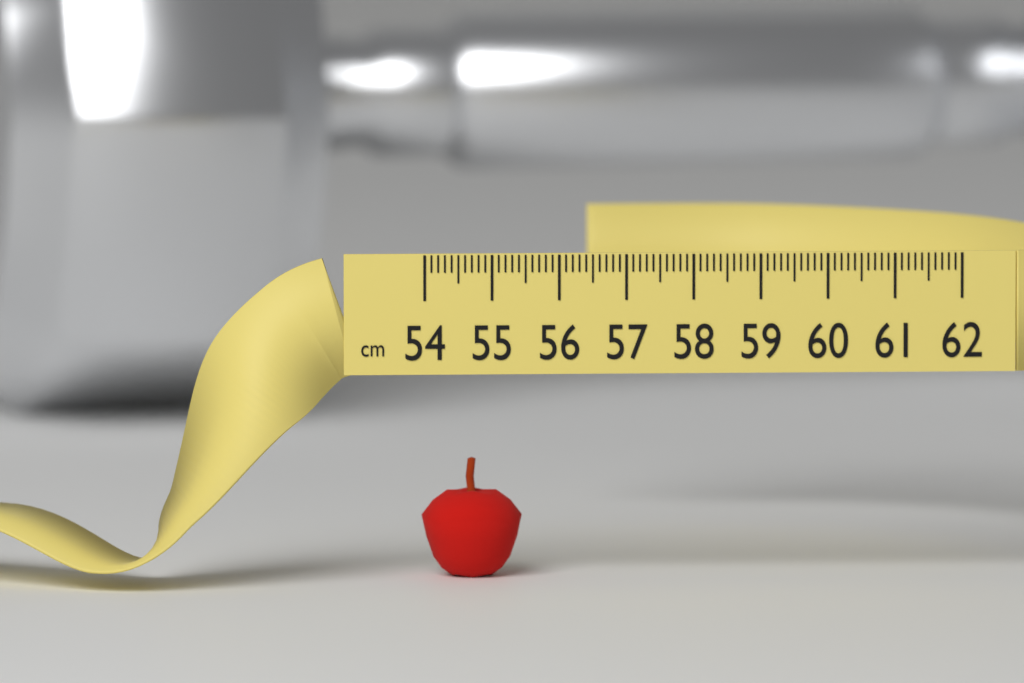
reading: 55.5 cm
